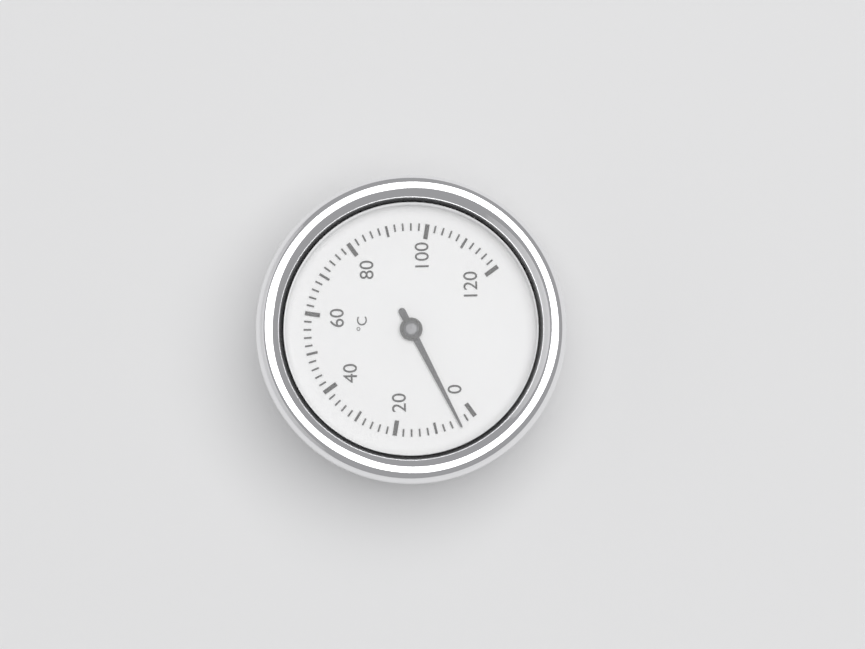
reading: 4 °C
